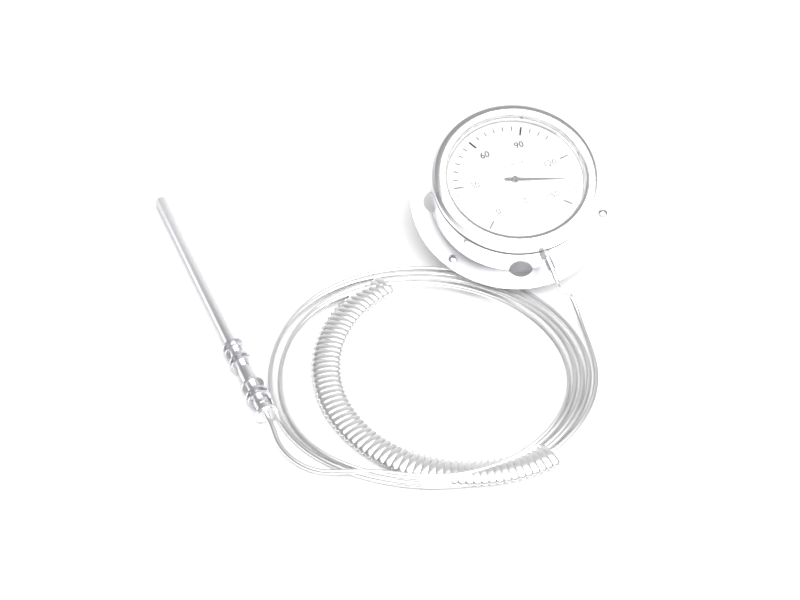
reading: 135 °C
